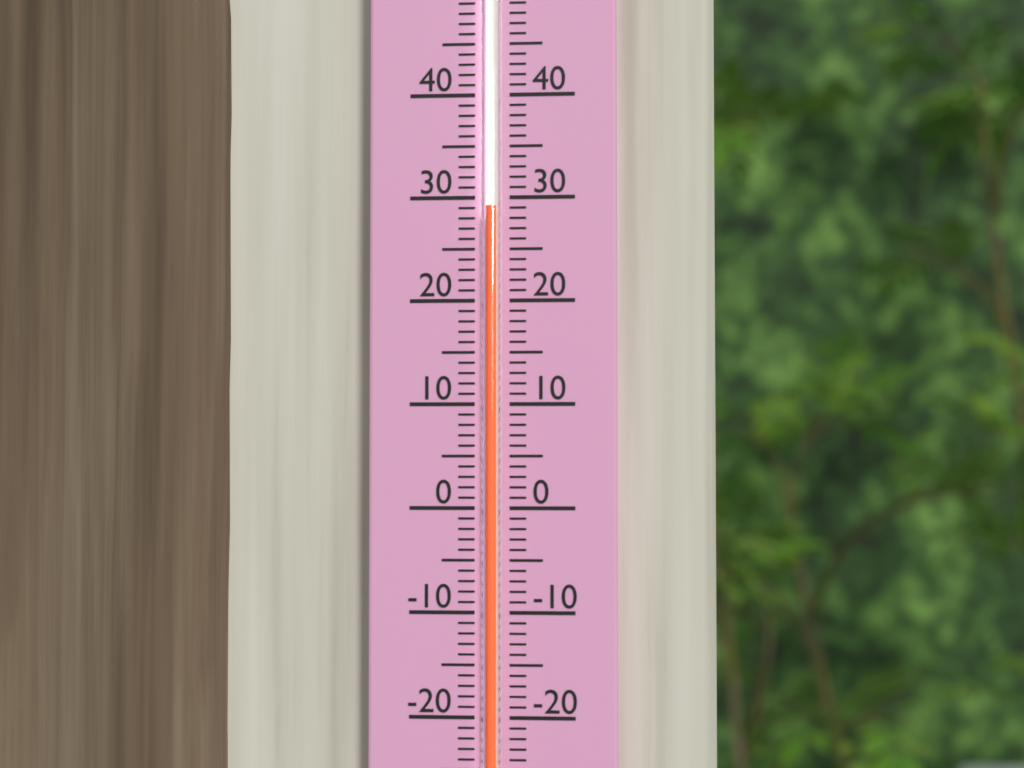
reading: 29 (no unit)
